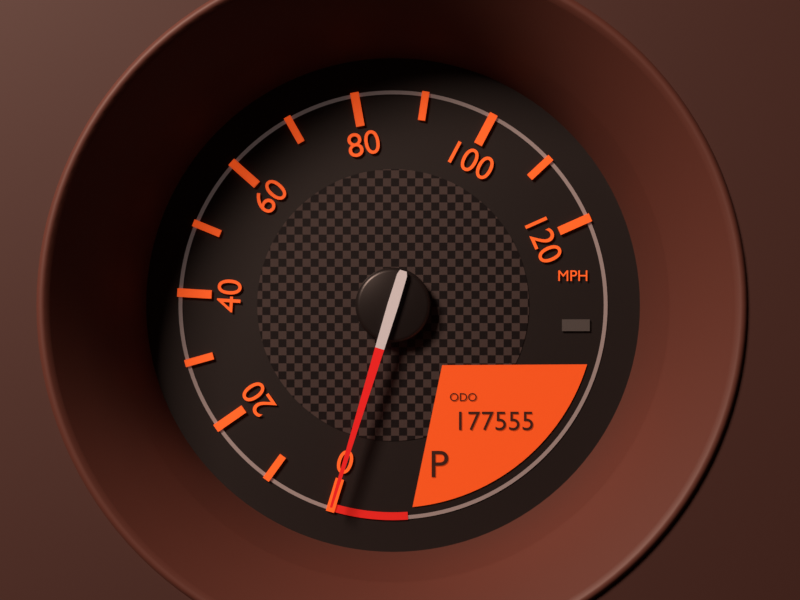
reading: 0 MPH
